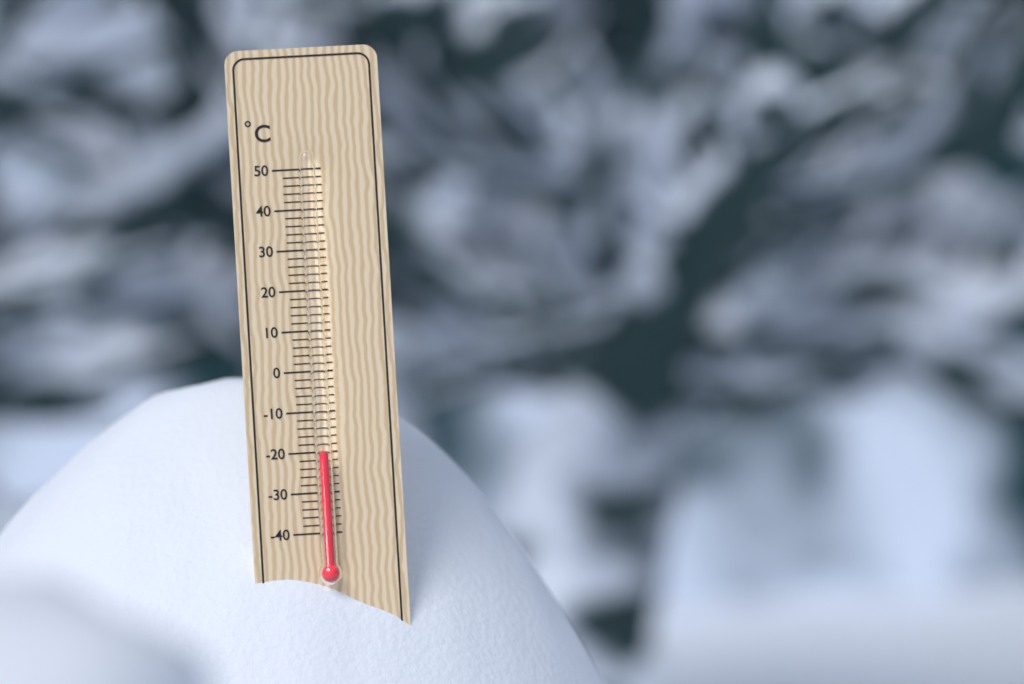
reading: -20 °C
